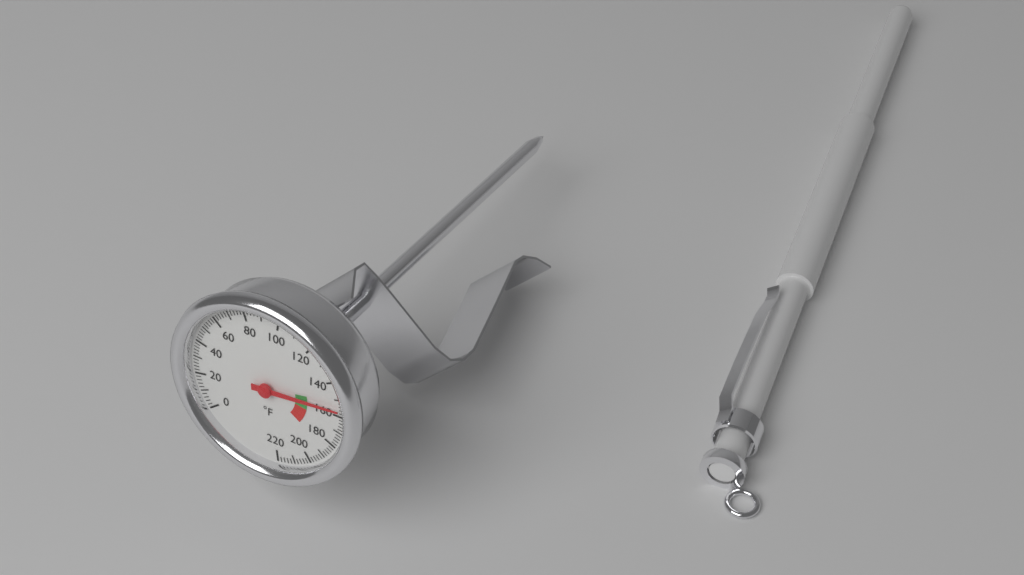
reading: 156 °F
